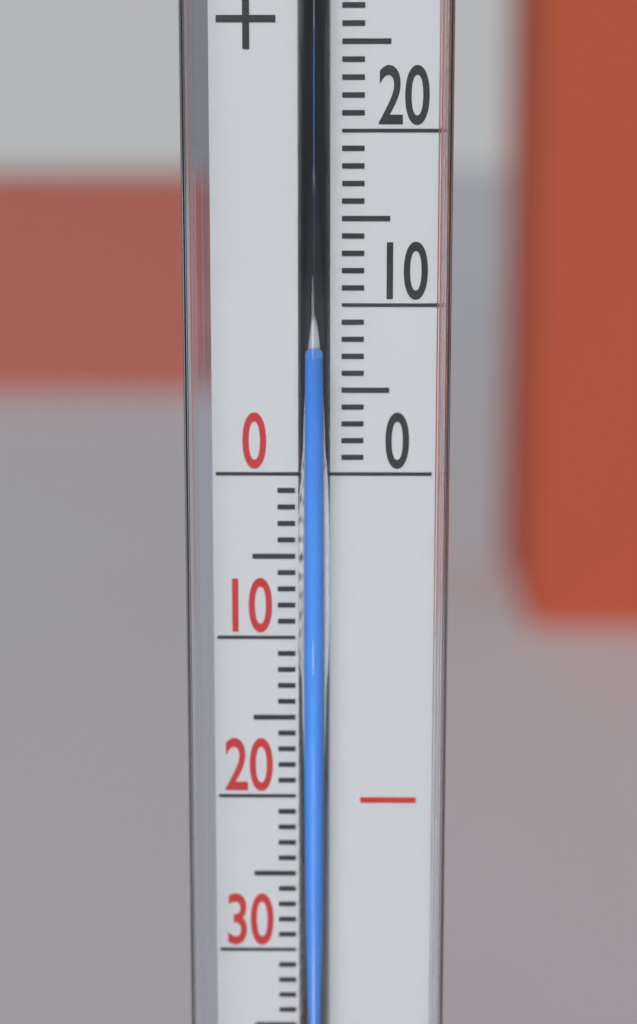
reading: 7 °C
